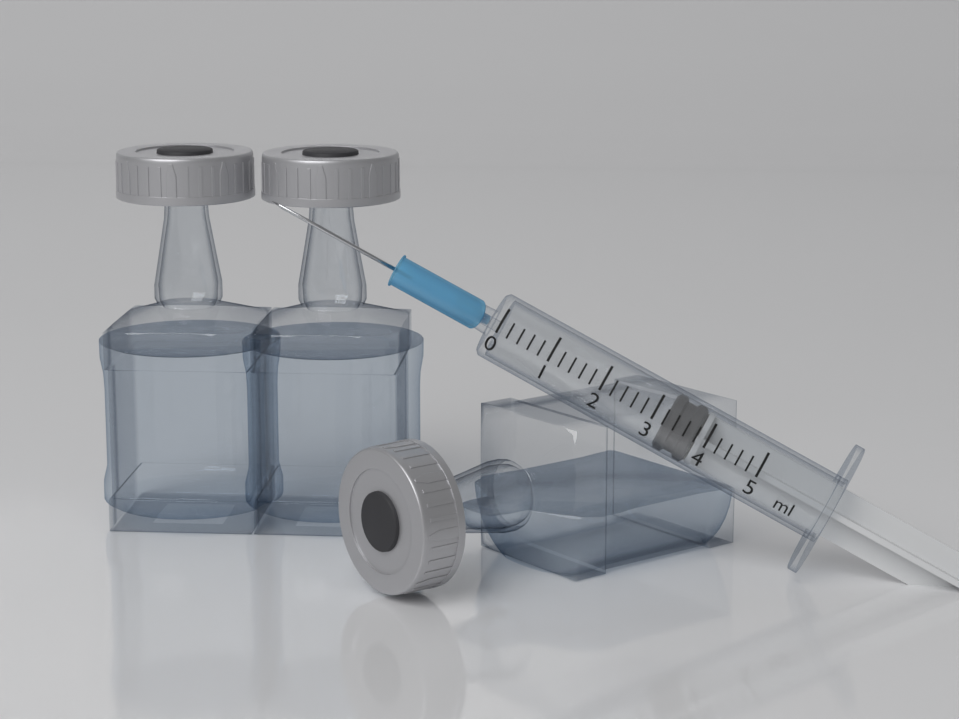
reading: 3.2 ml
